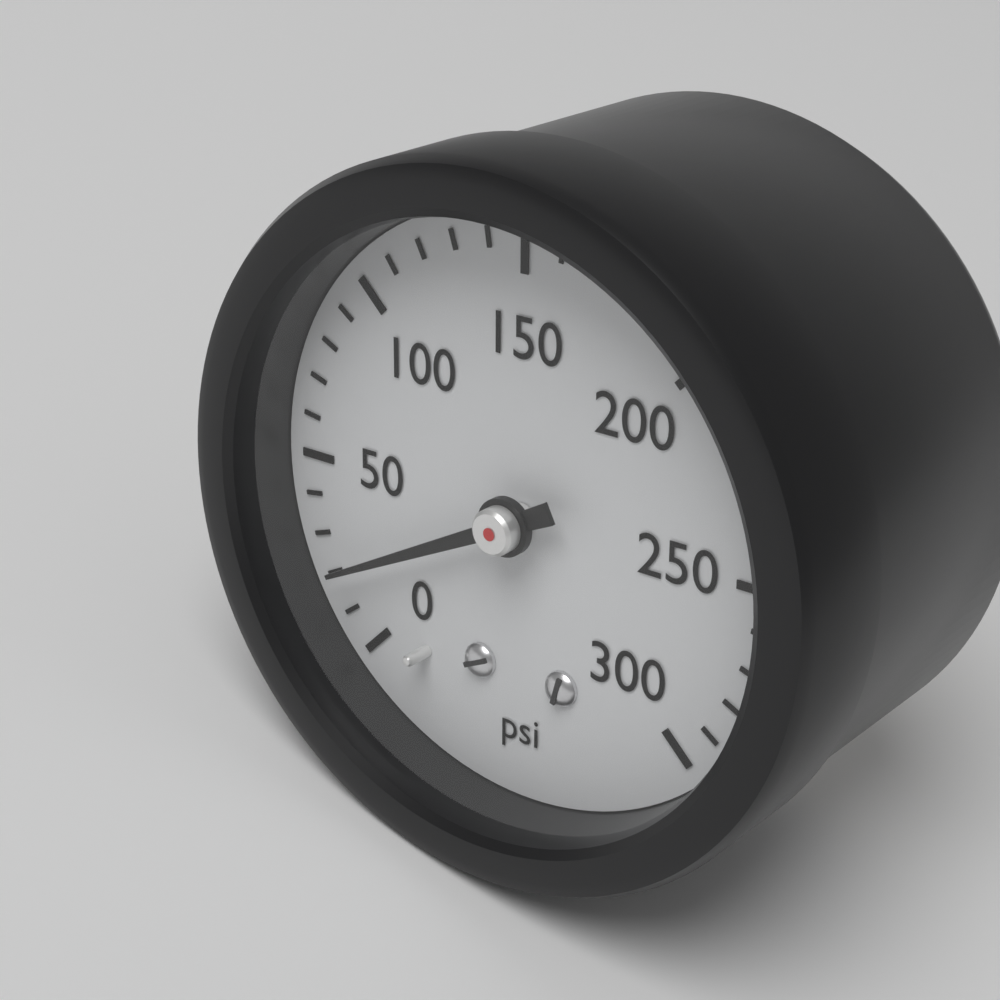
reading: 20 psi
